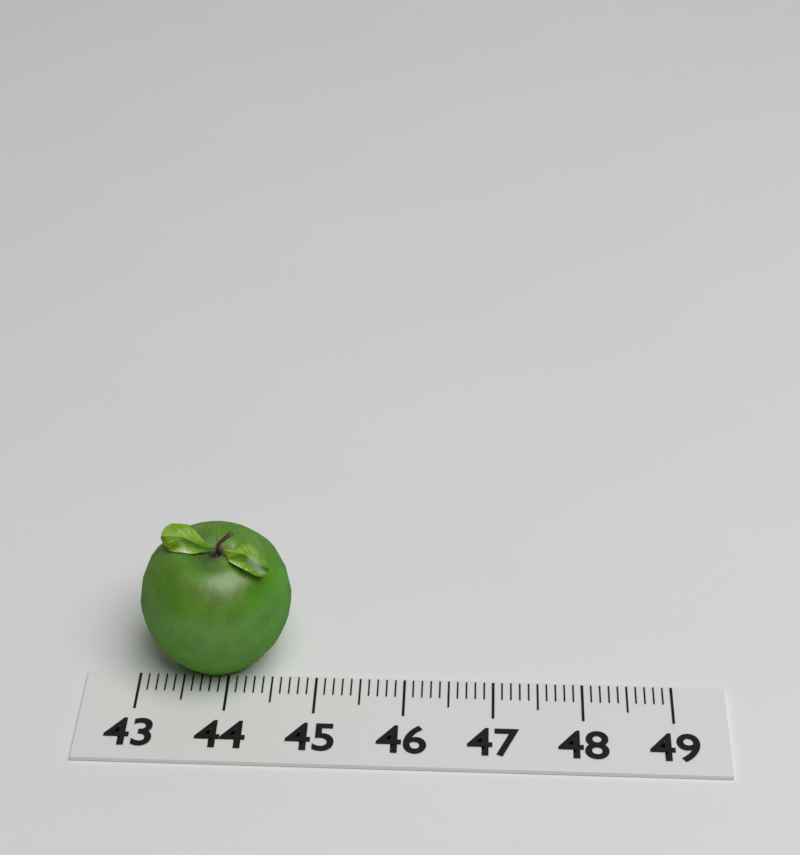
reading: 44.7 (no unit)
